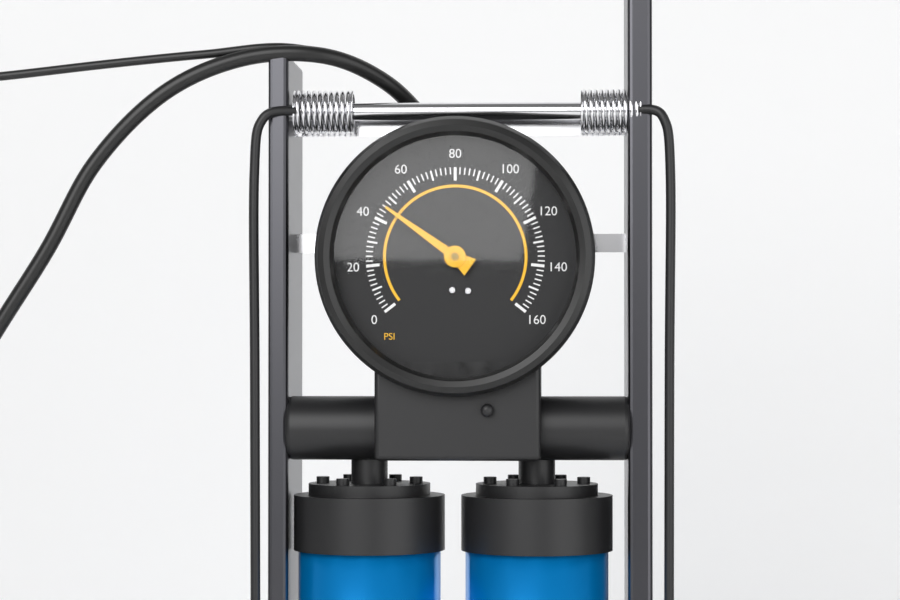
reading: 46 psi
